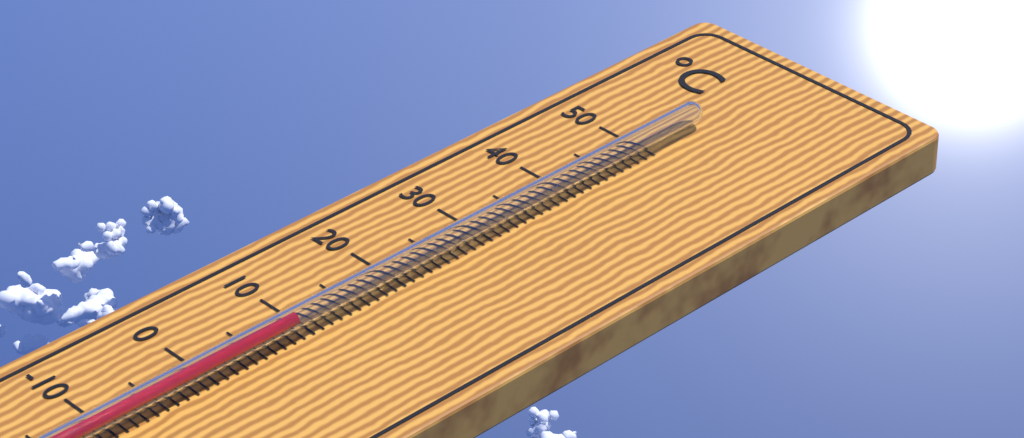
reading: 9 °C
